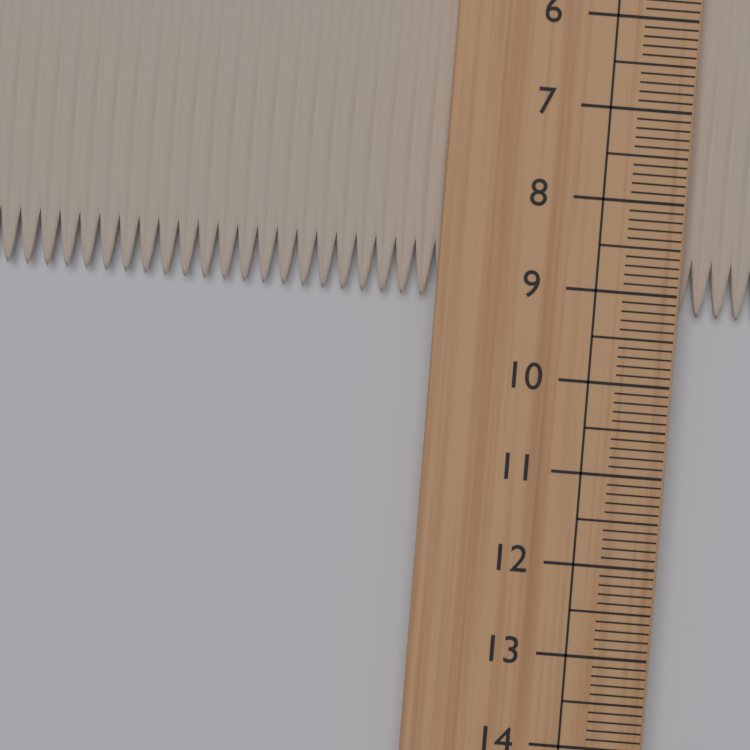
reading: 9.2 cm
